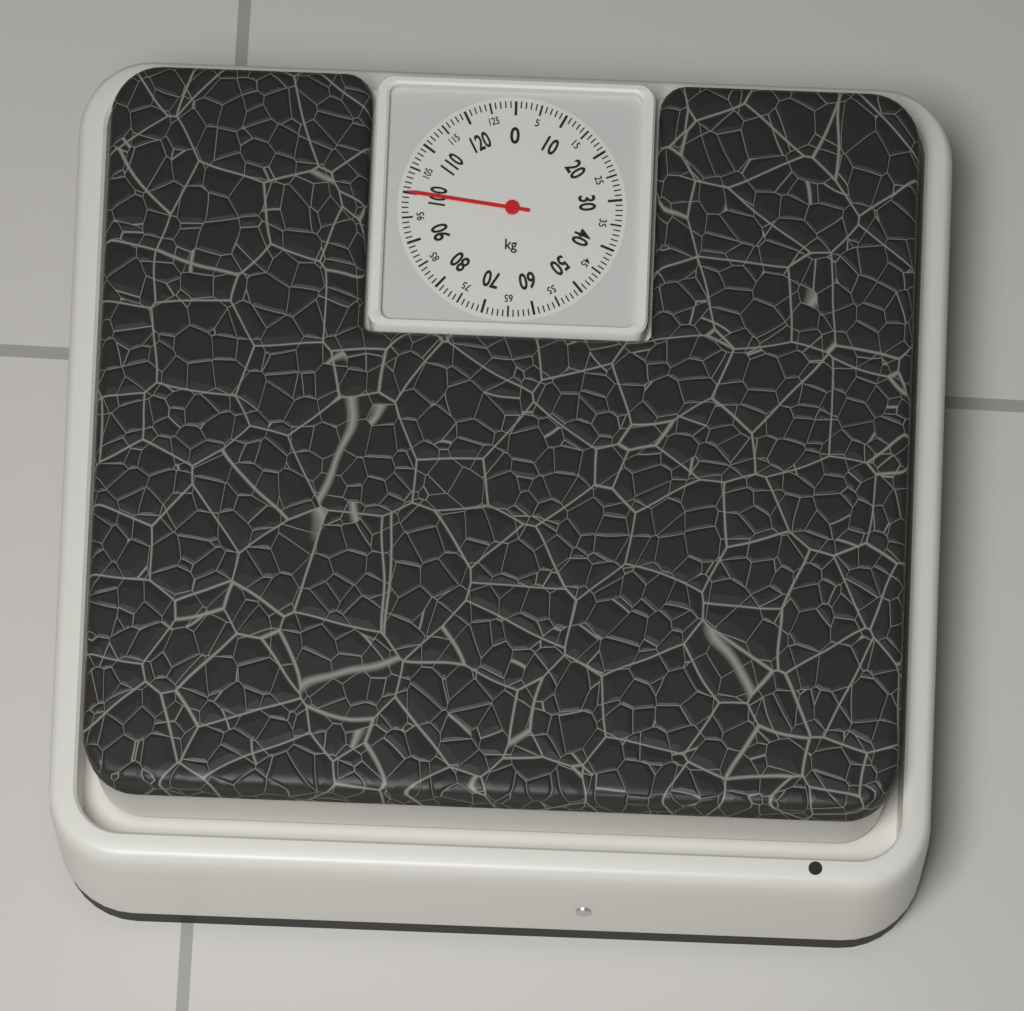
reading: 100 kg
